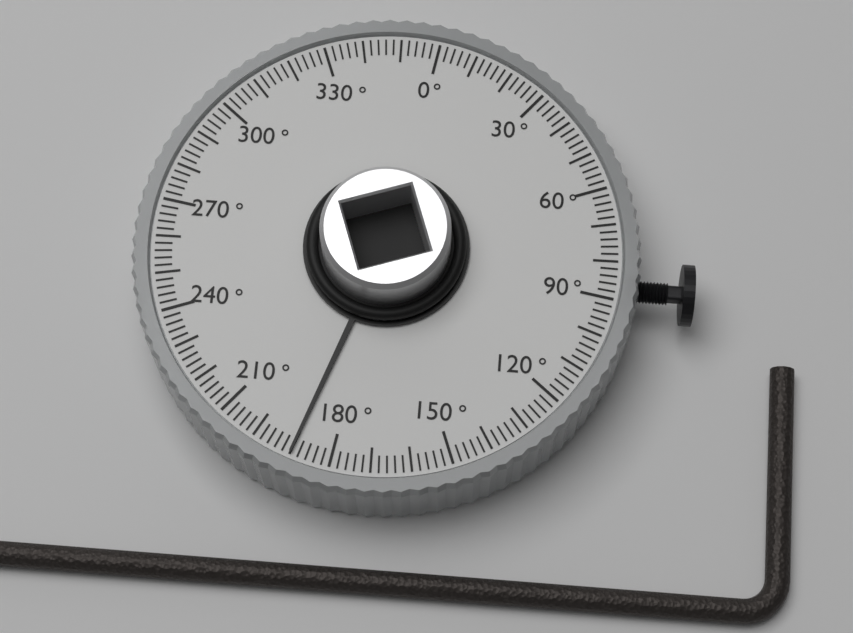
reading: 190 °
